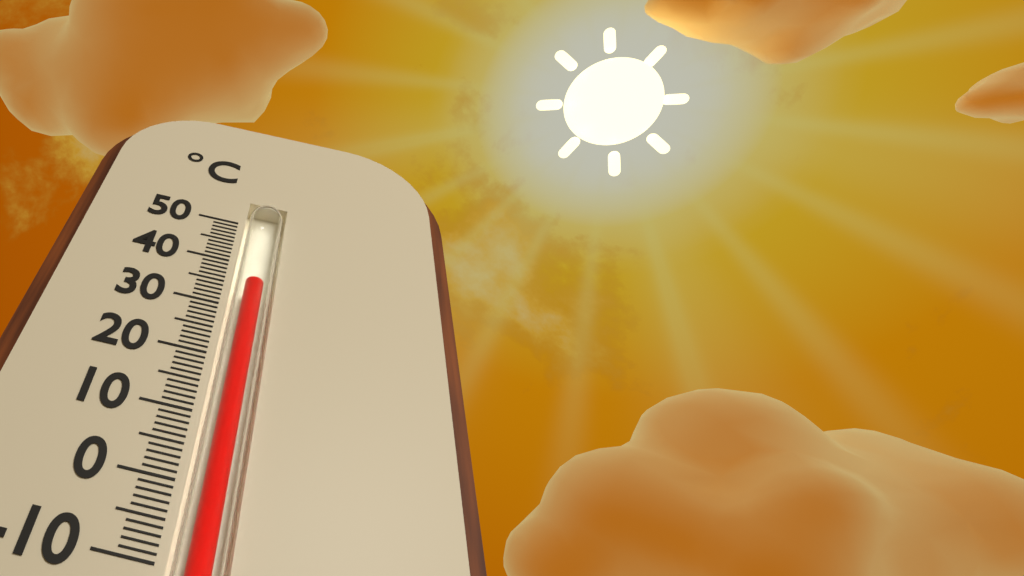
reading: 36 °C
